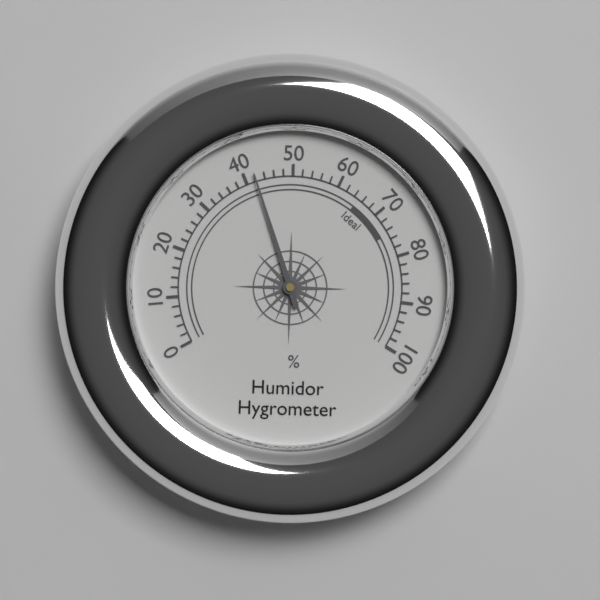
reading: 42 %
